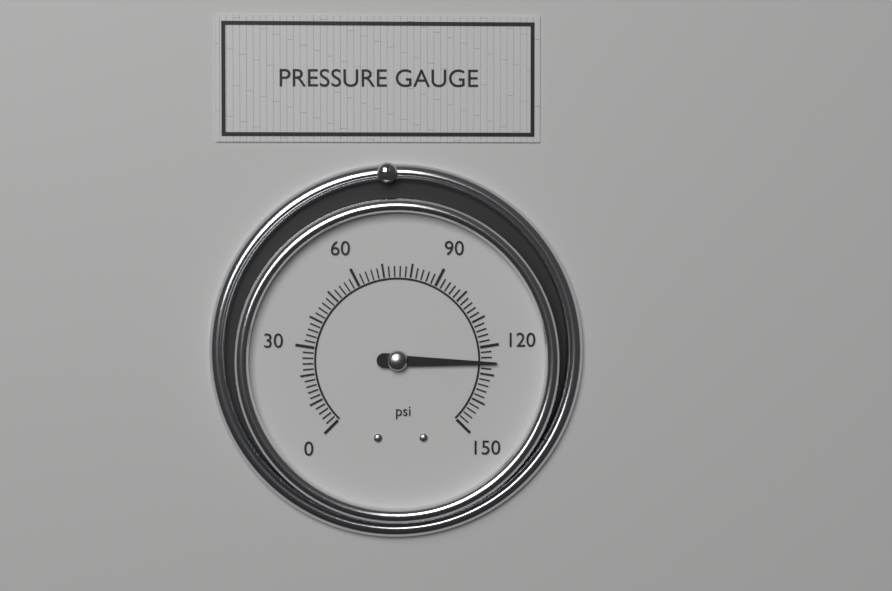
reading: 126 psi
